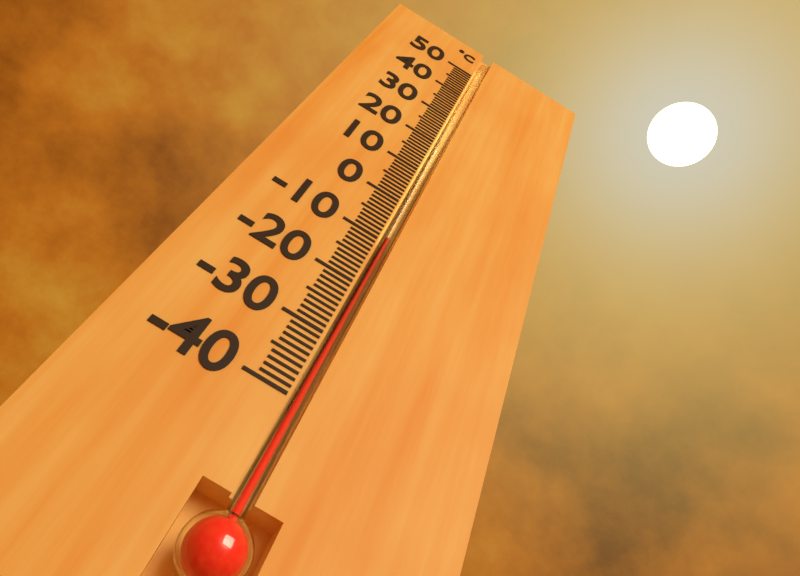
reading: -9 °C
